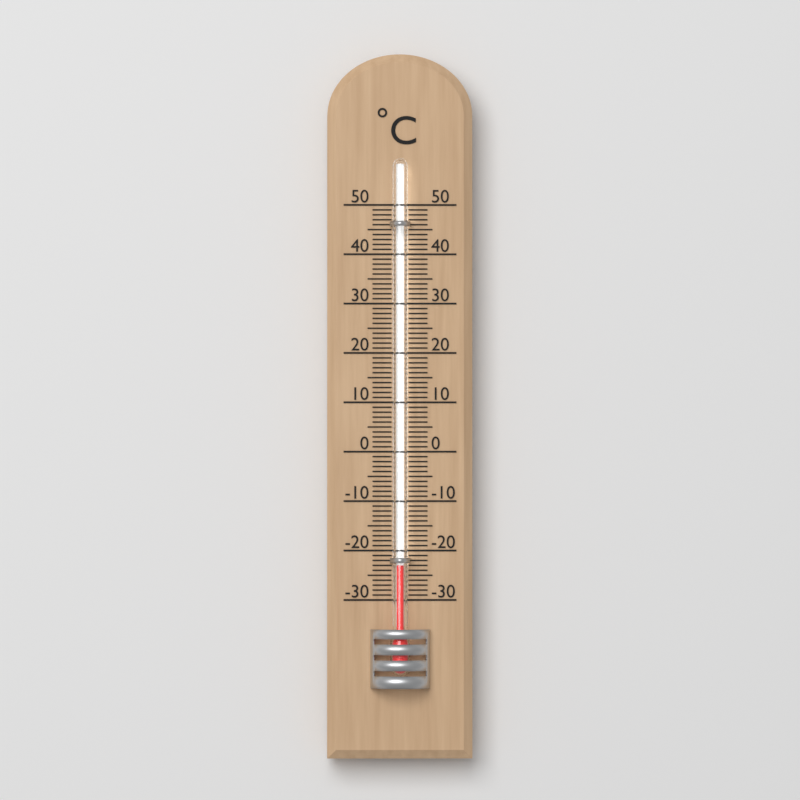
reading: -23 °C
